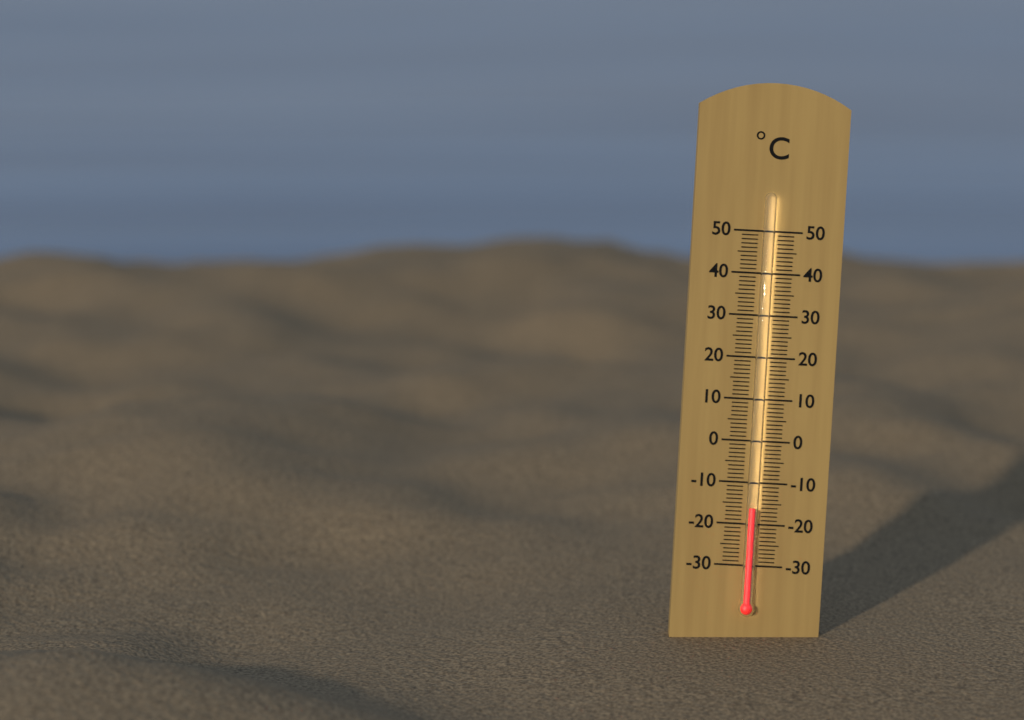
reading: -16 °C
